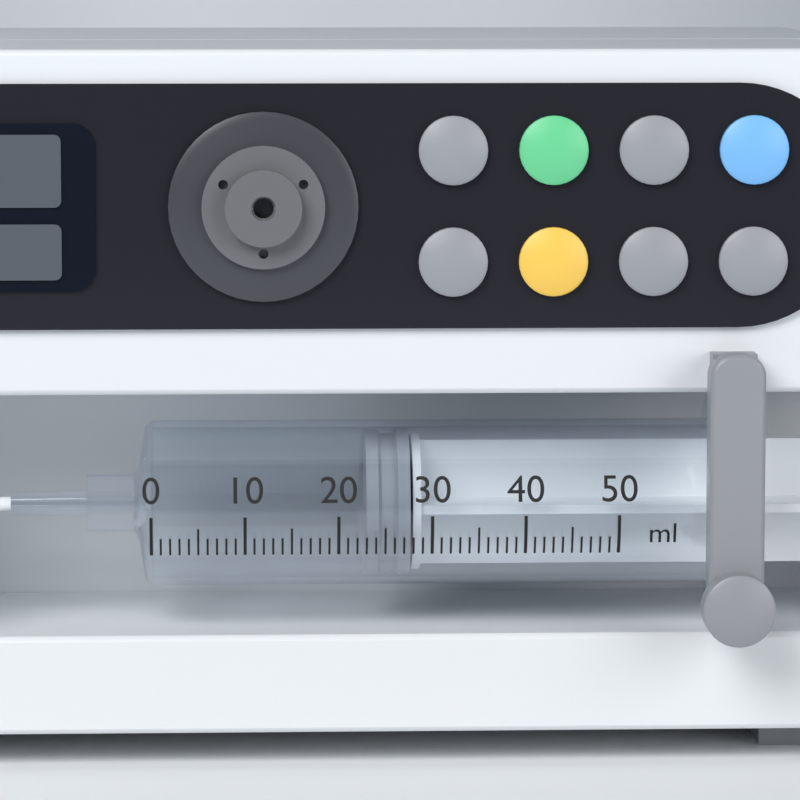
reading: 23 ml
